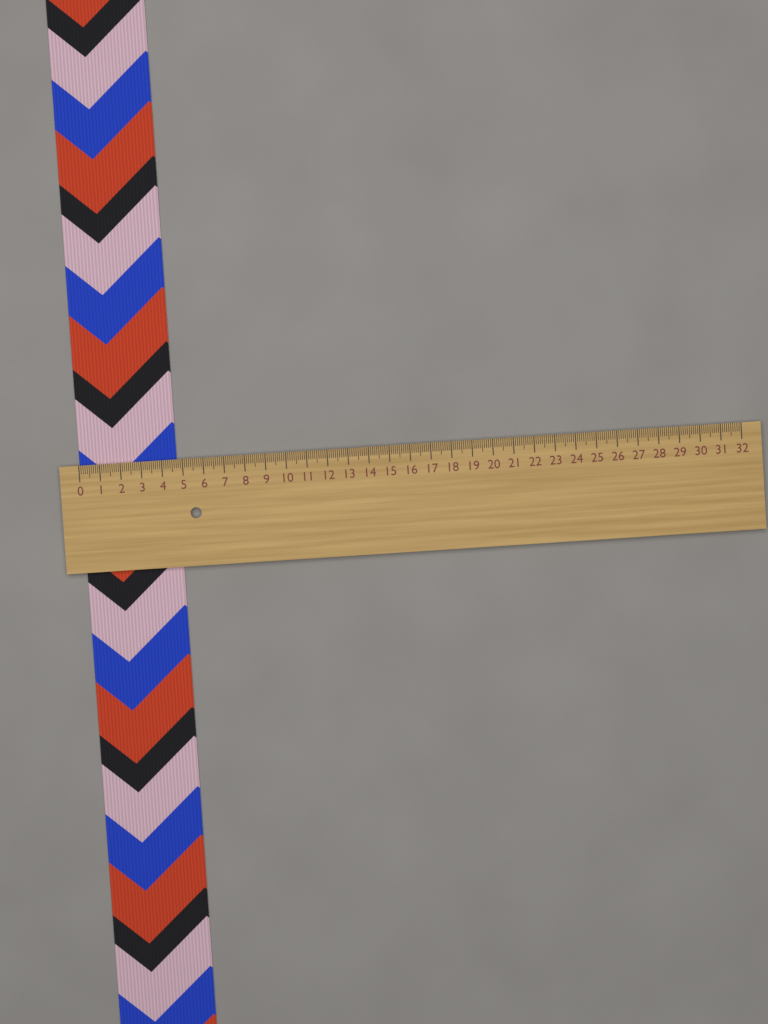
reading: 4.7 (no unit)
